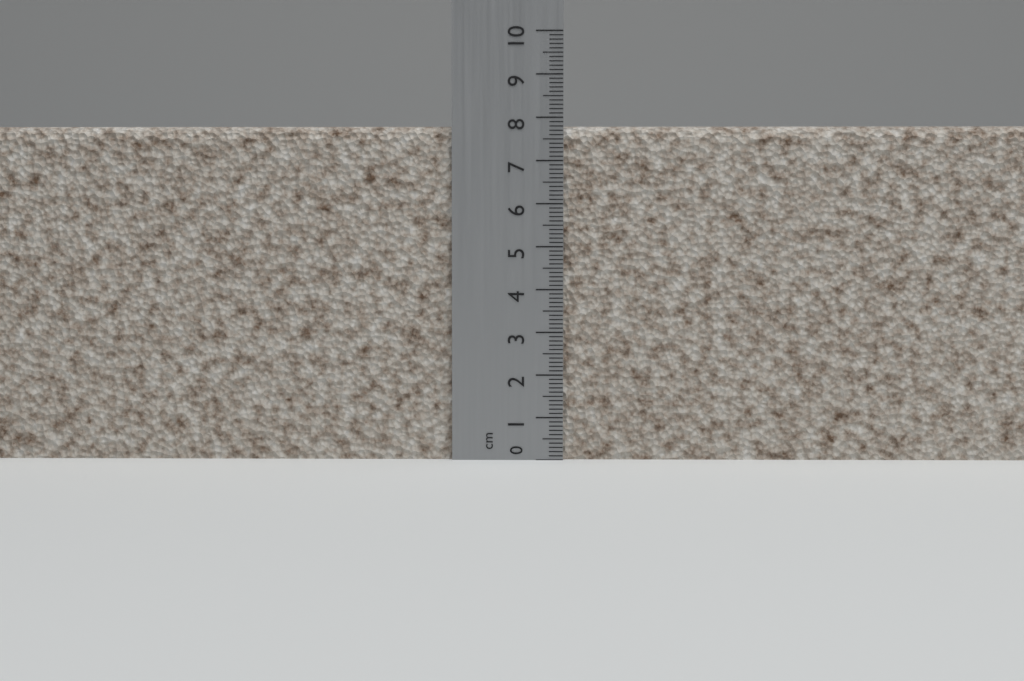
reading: 7.8 cm
